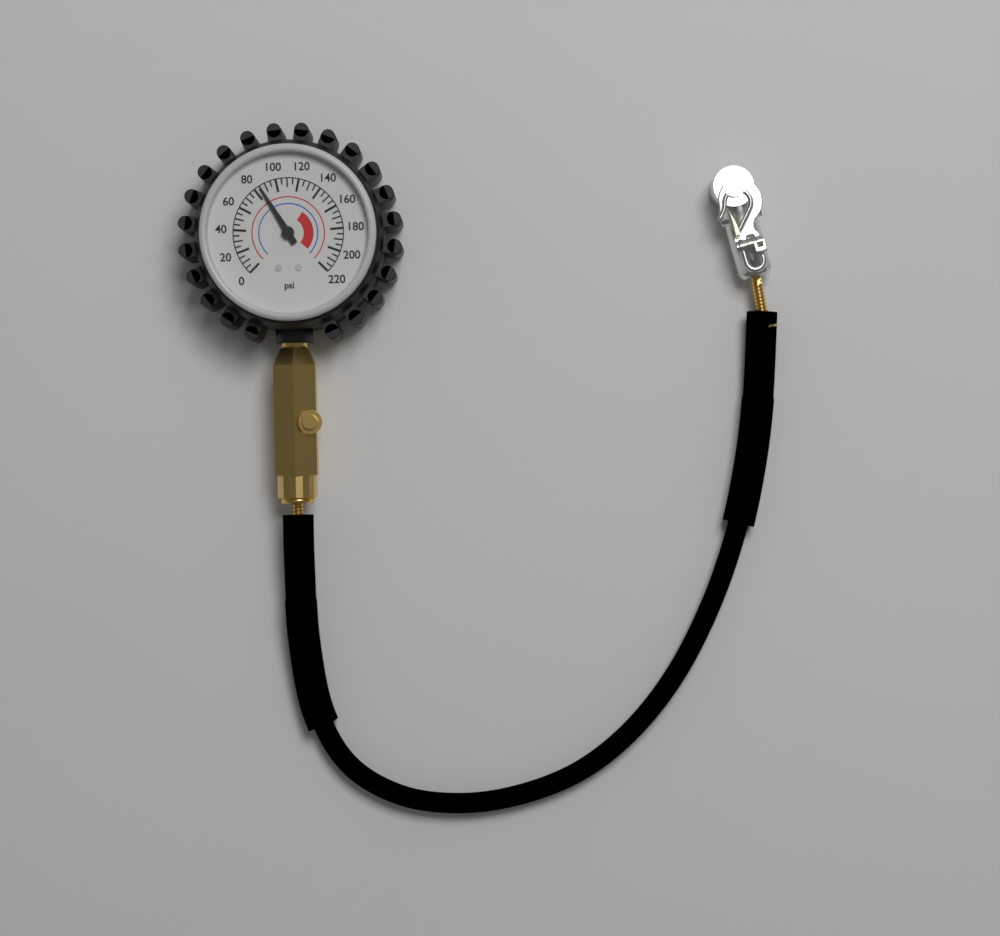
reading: 85 psi
